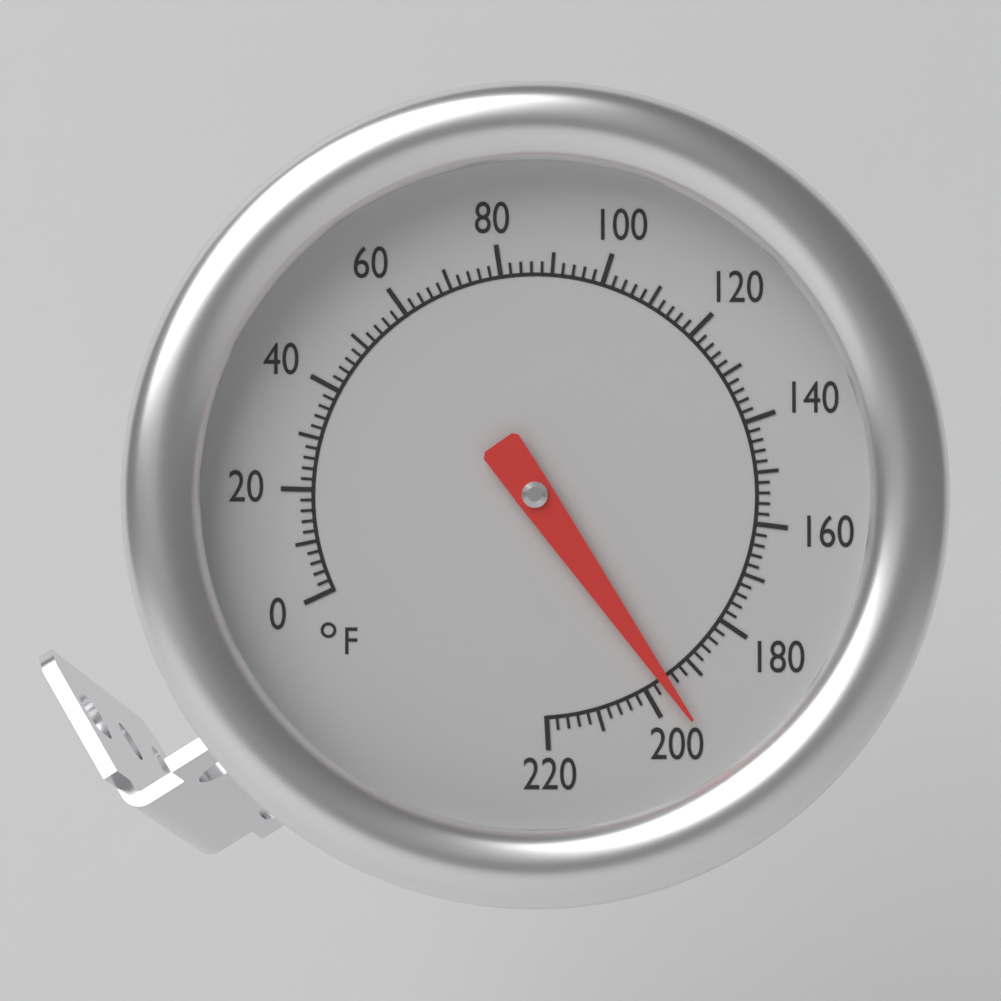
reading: 196 °F
